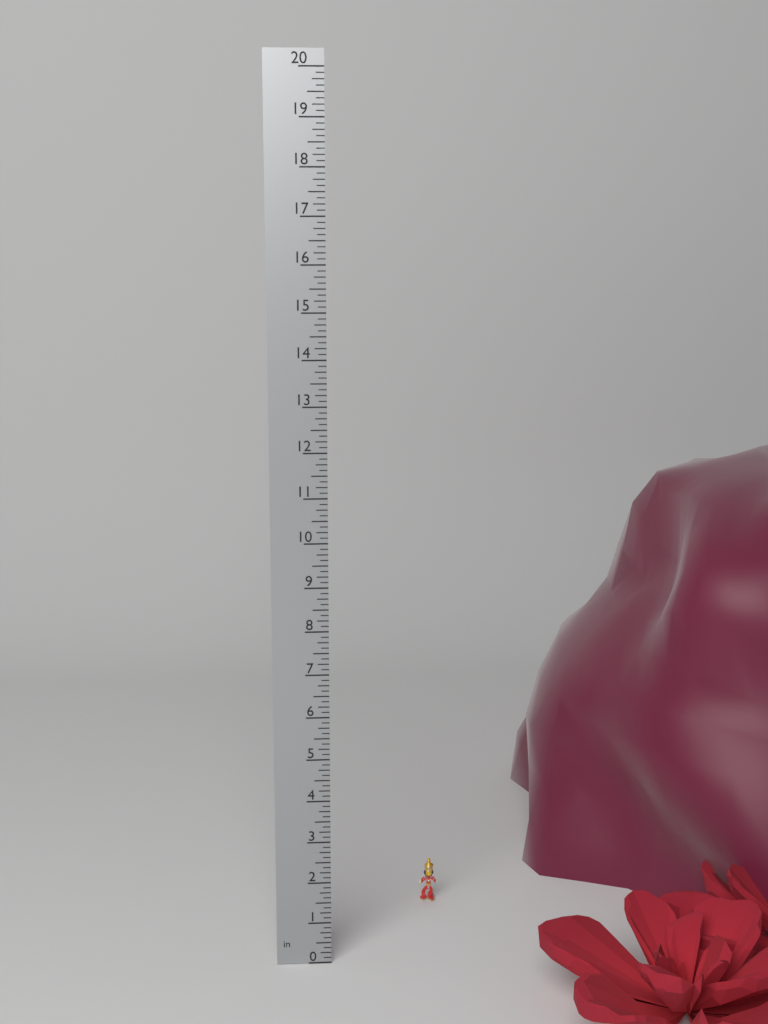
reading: 1.125 in
